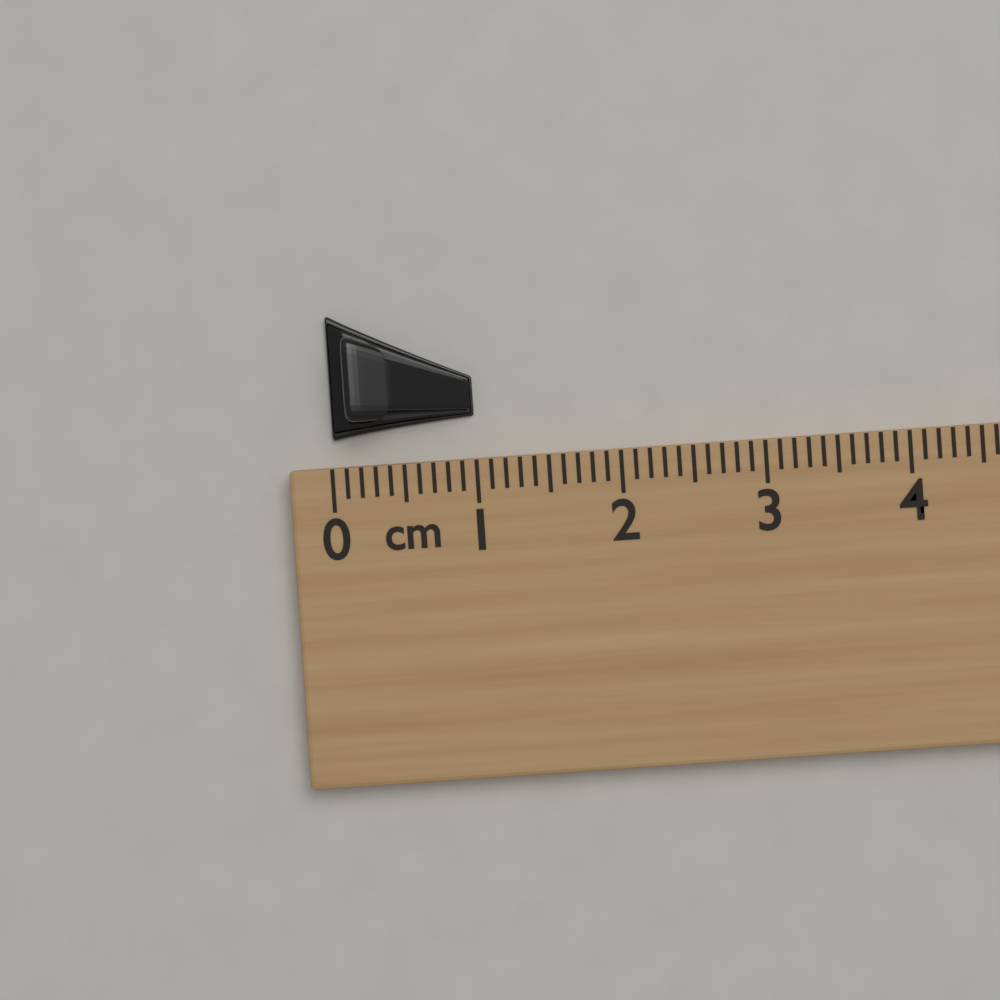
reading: 1.0 cm
